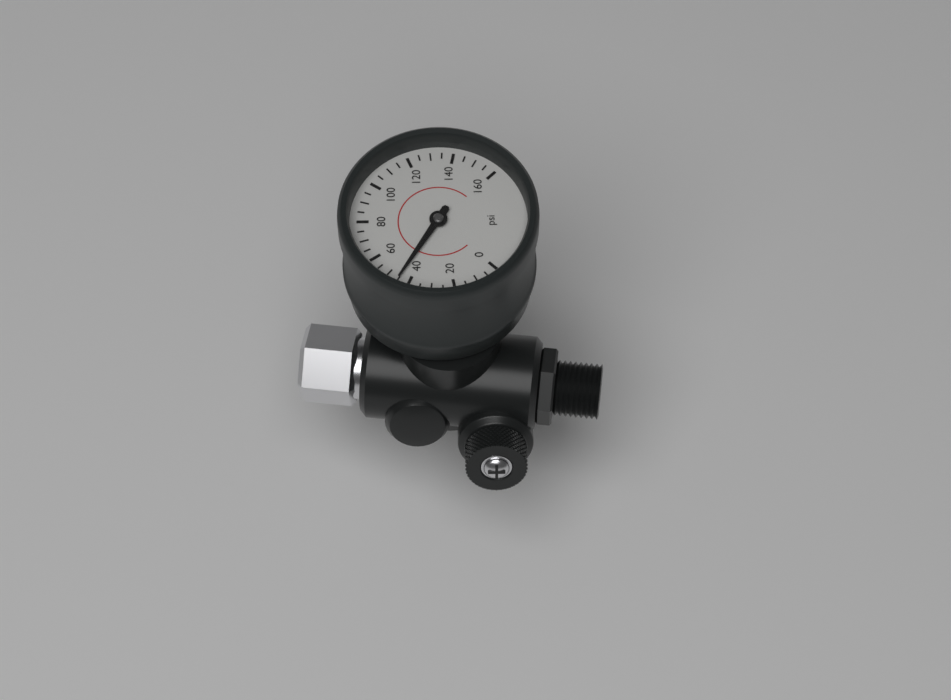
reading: 45 psi
